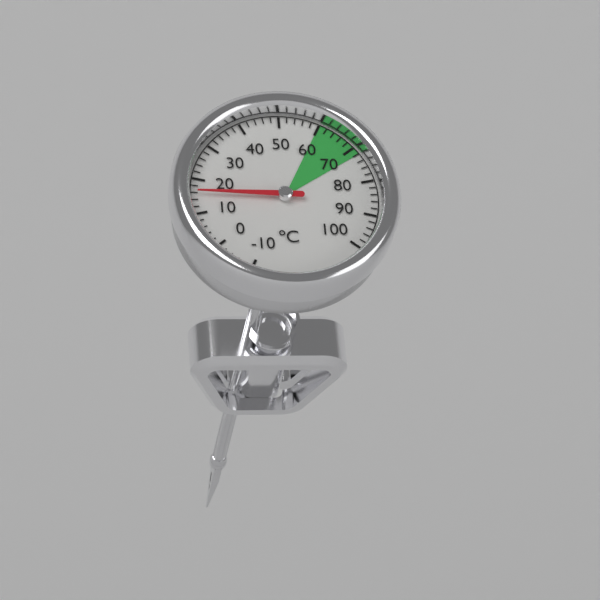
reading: 16 °C
